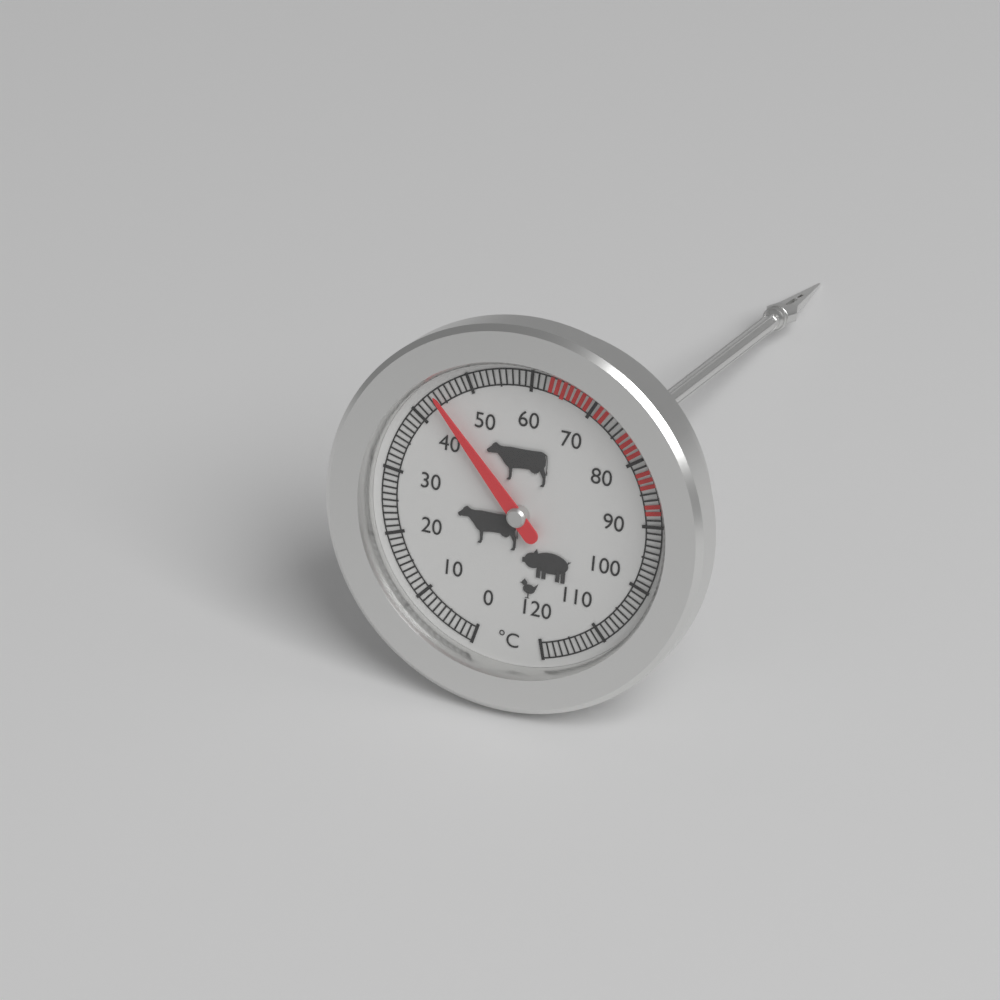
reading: 44 °C
